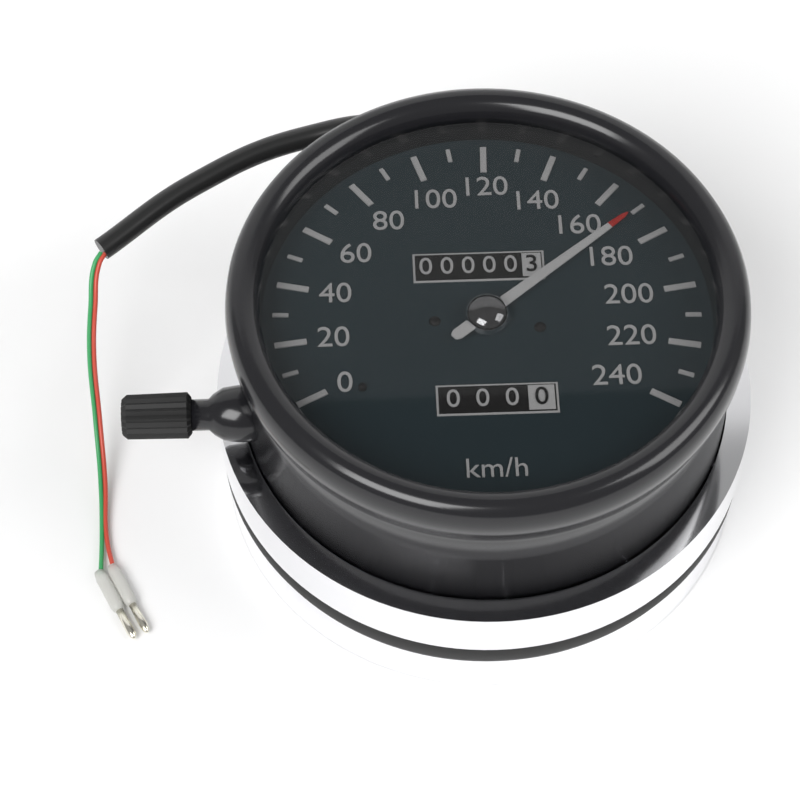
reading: 170 km/h
